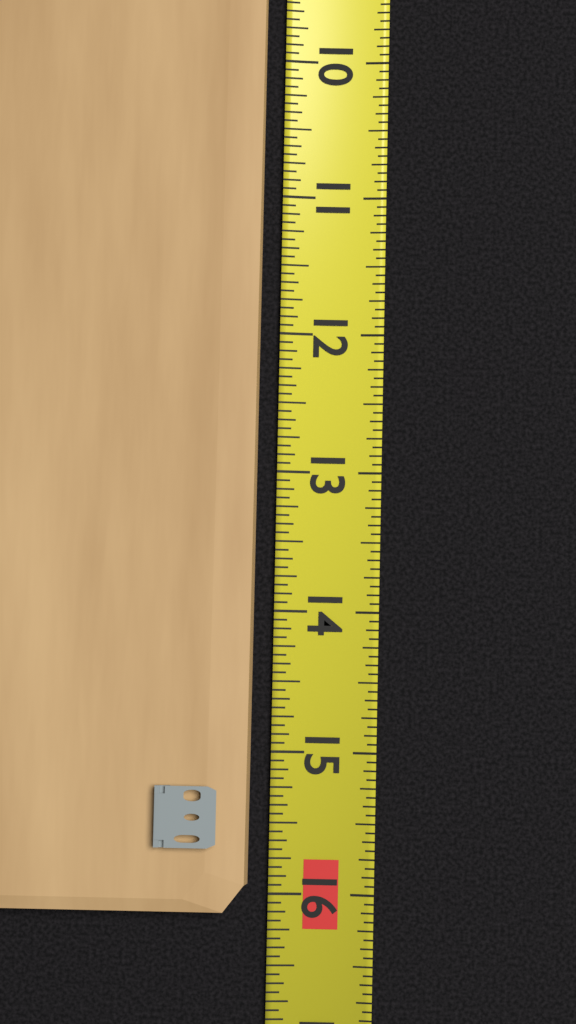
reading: 16.1250 (no unit)
